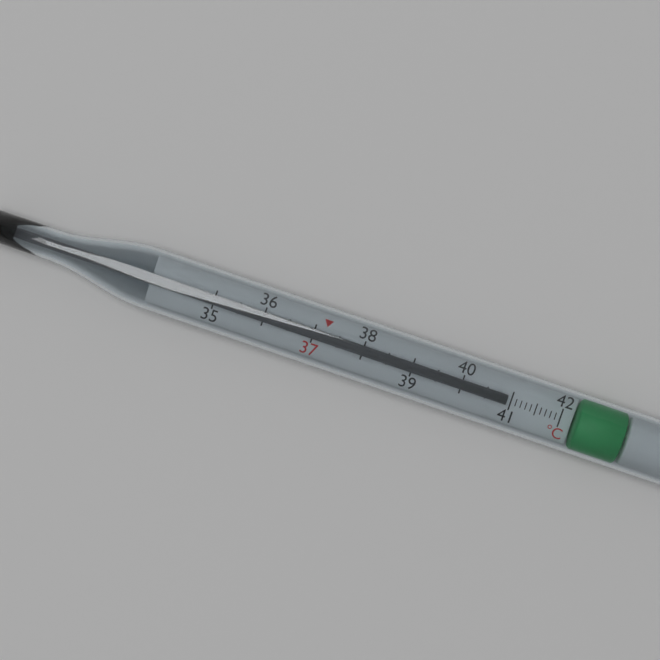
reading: 40.9 °C
